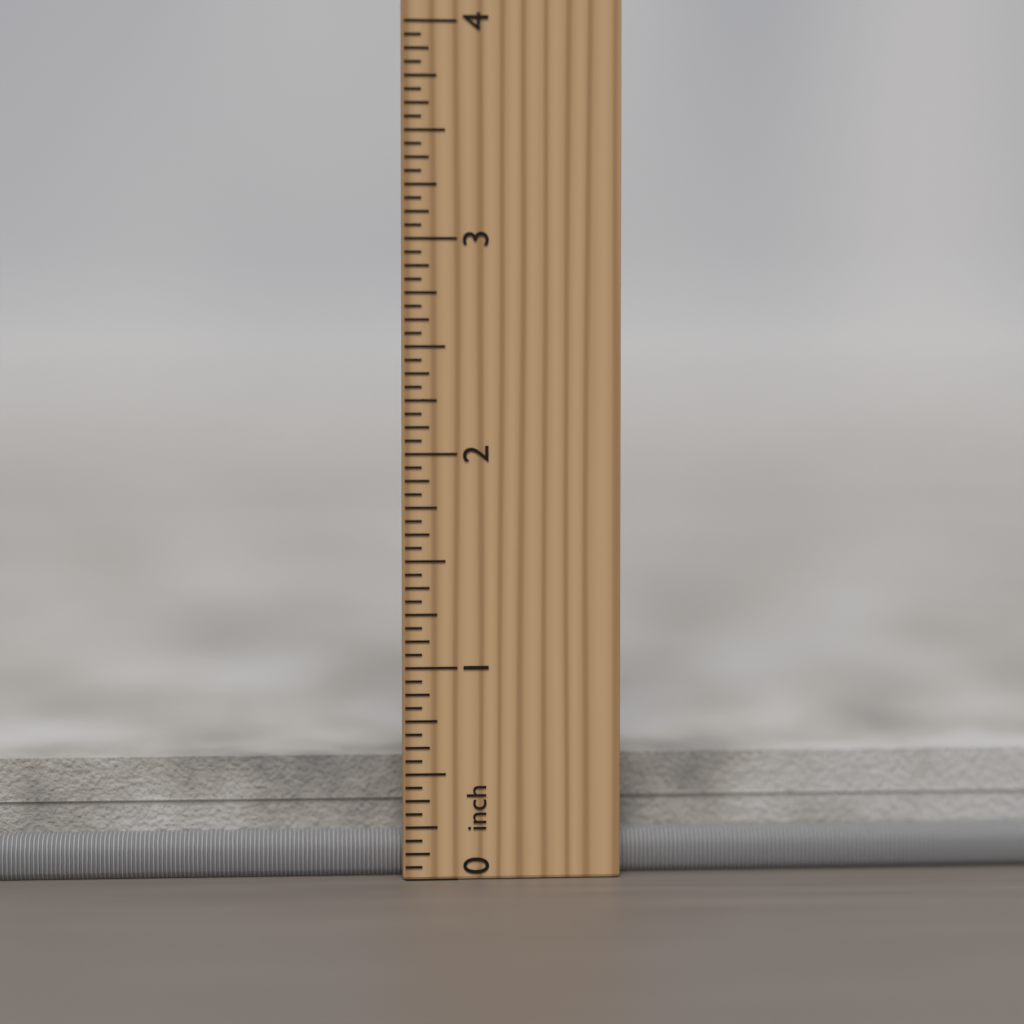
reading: 0.5625 inch
